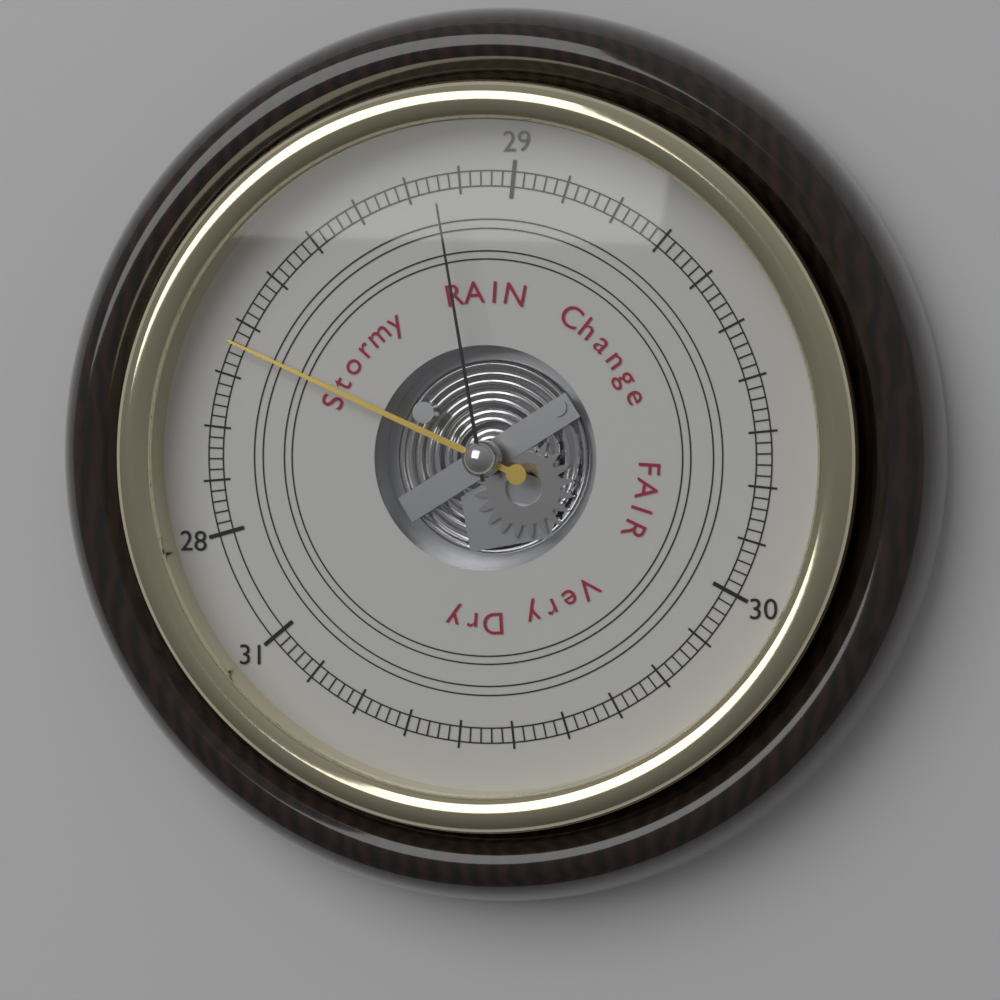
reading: 28.36 (no unit)
